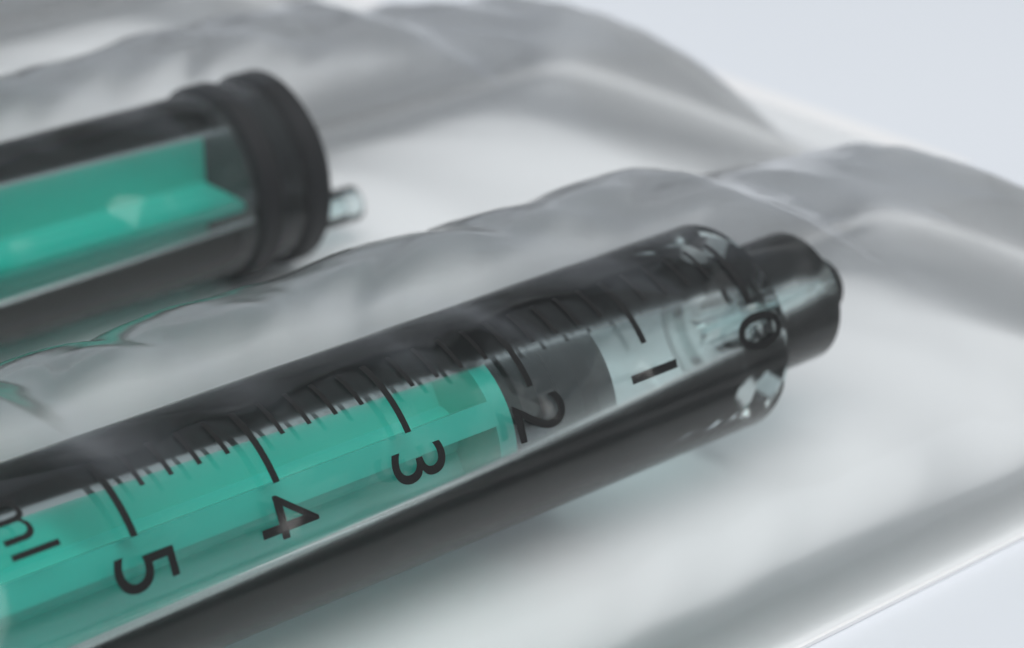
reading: 1.2 ml
